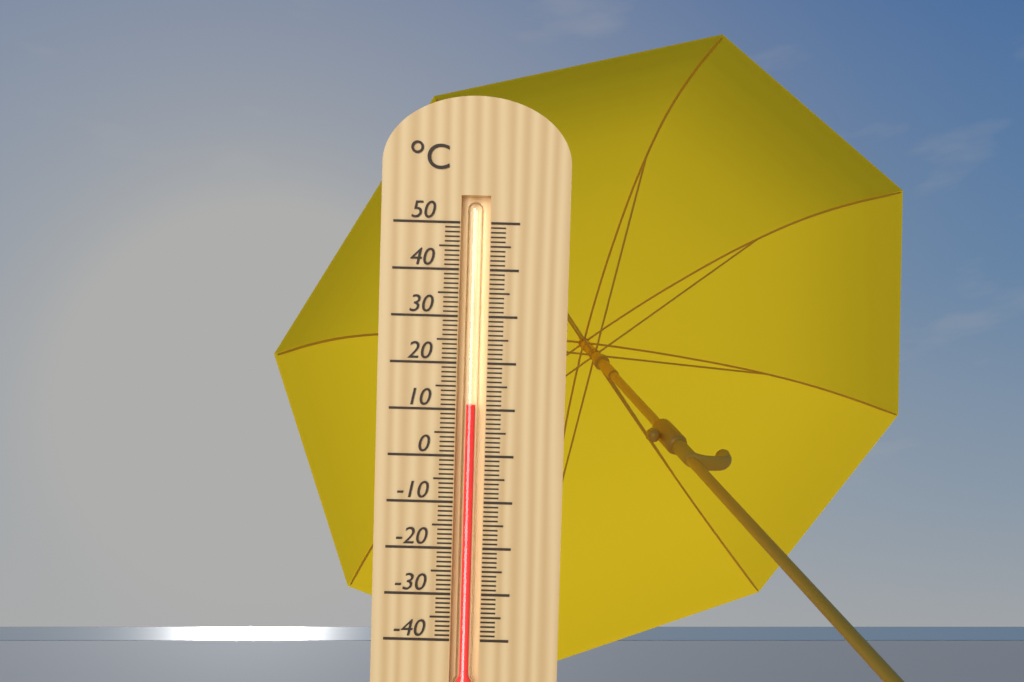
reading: 11 °C
